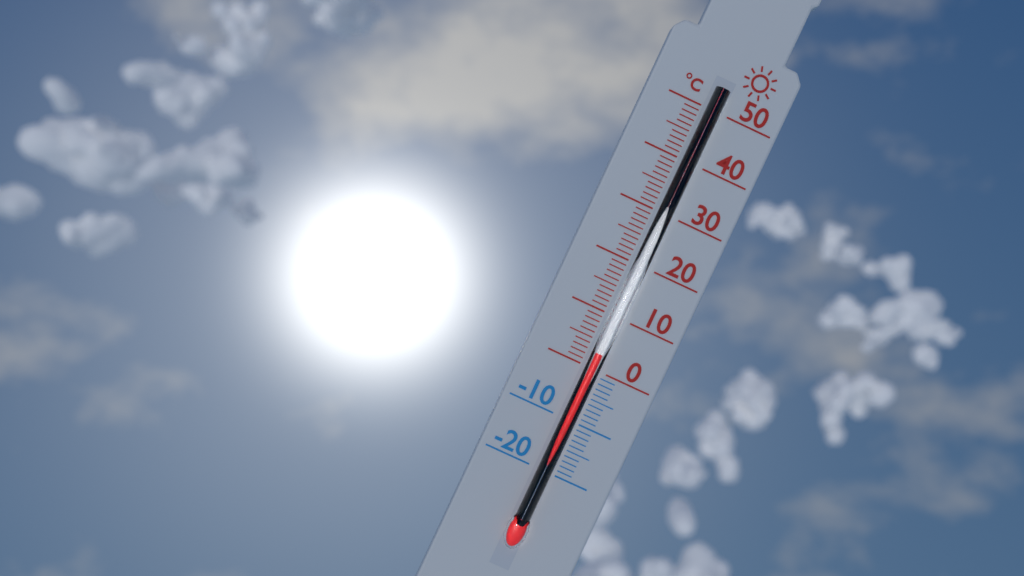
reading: 3 °C
